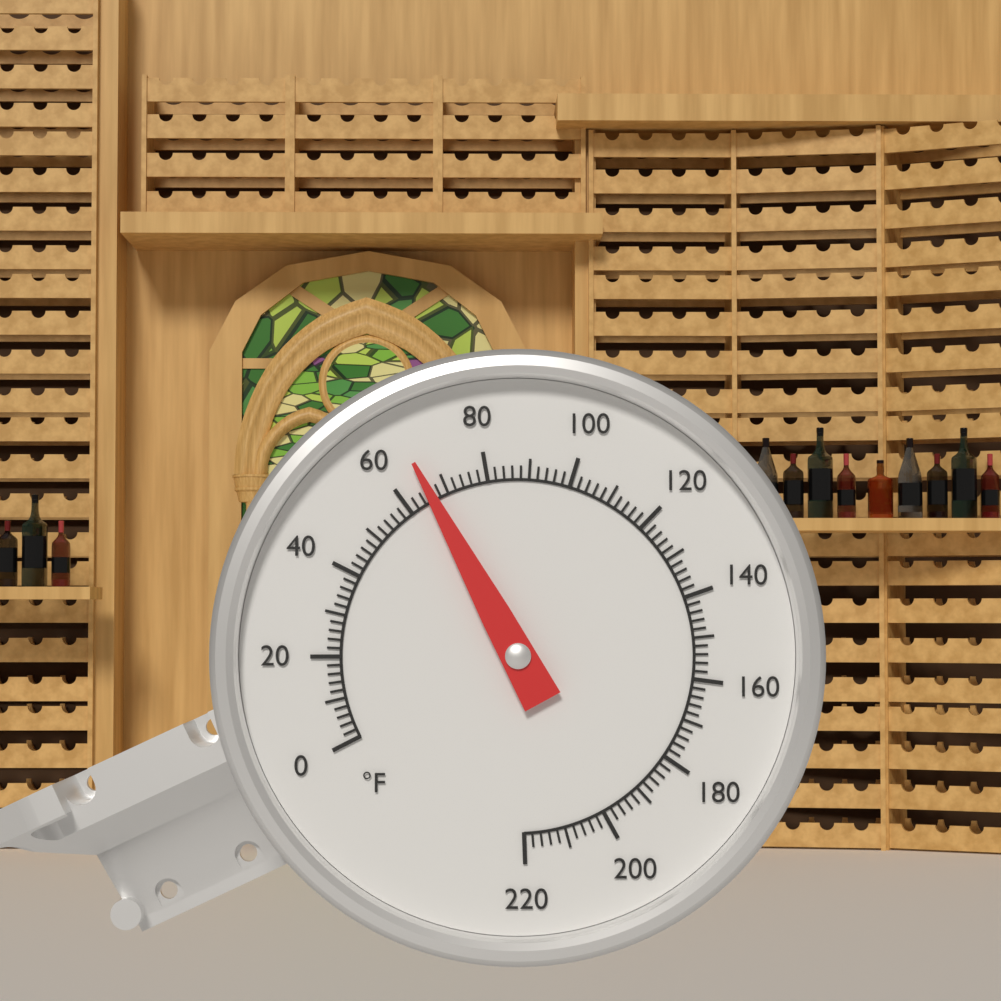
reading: 66 °F
